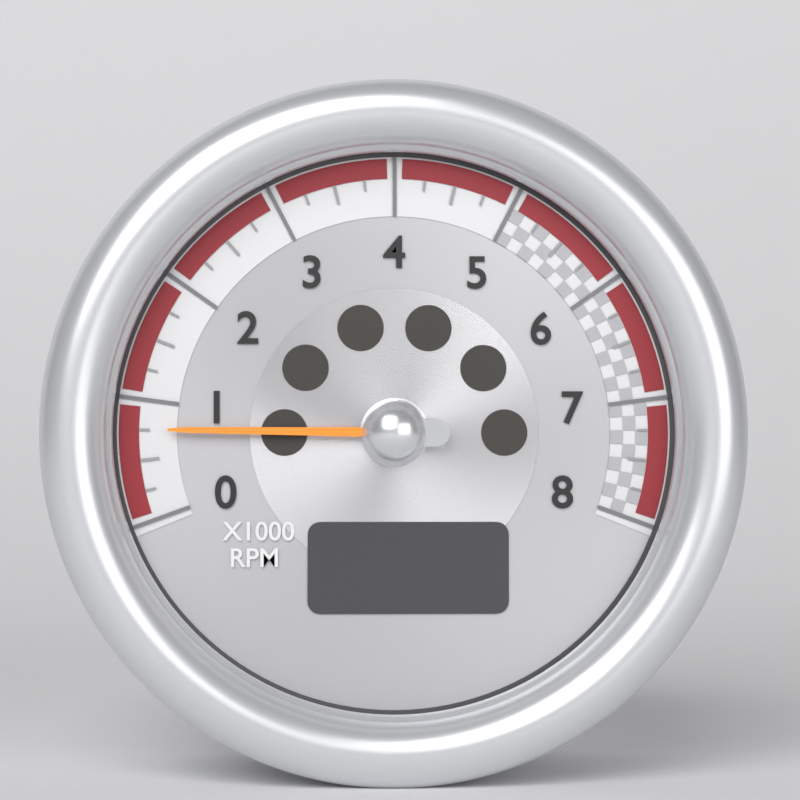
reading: 0.75 x1000 RPM
